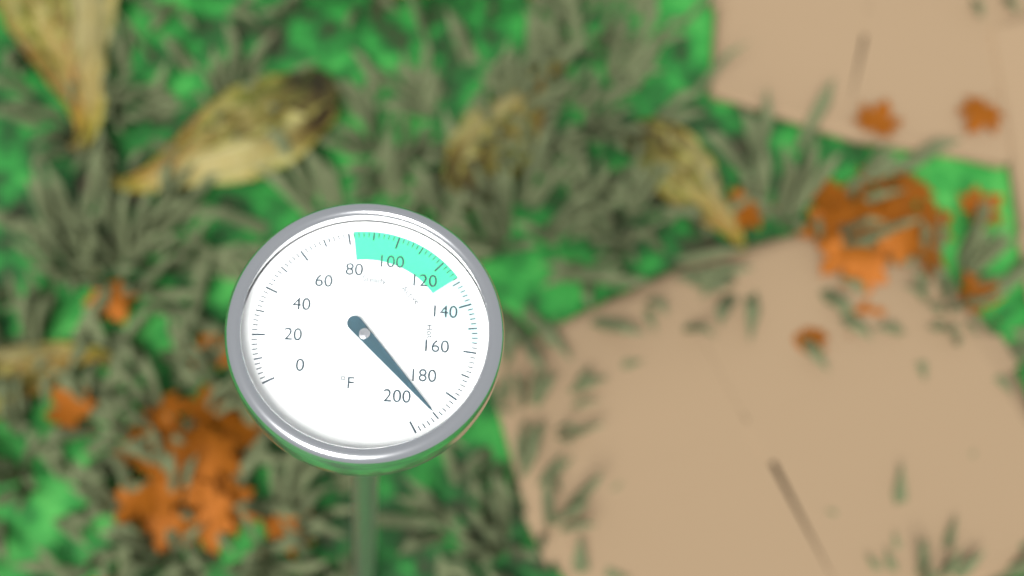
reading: 190 °F
